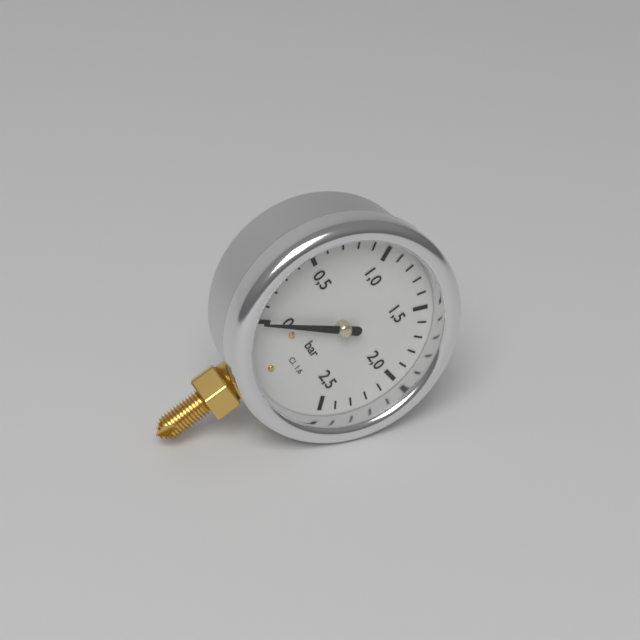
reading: 0.0 bar
